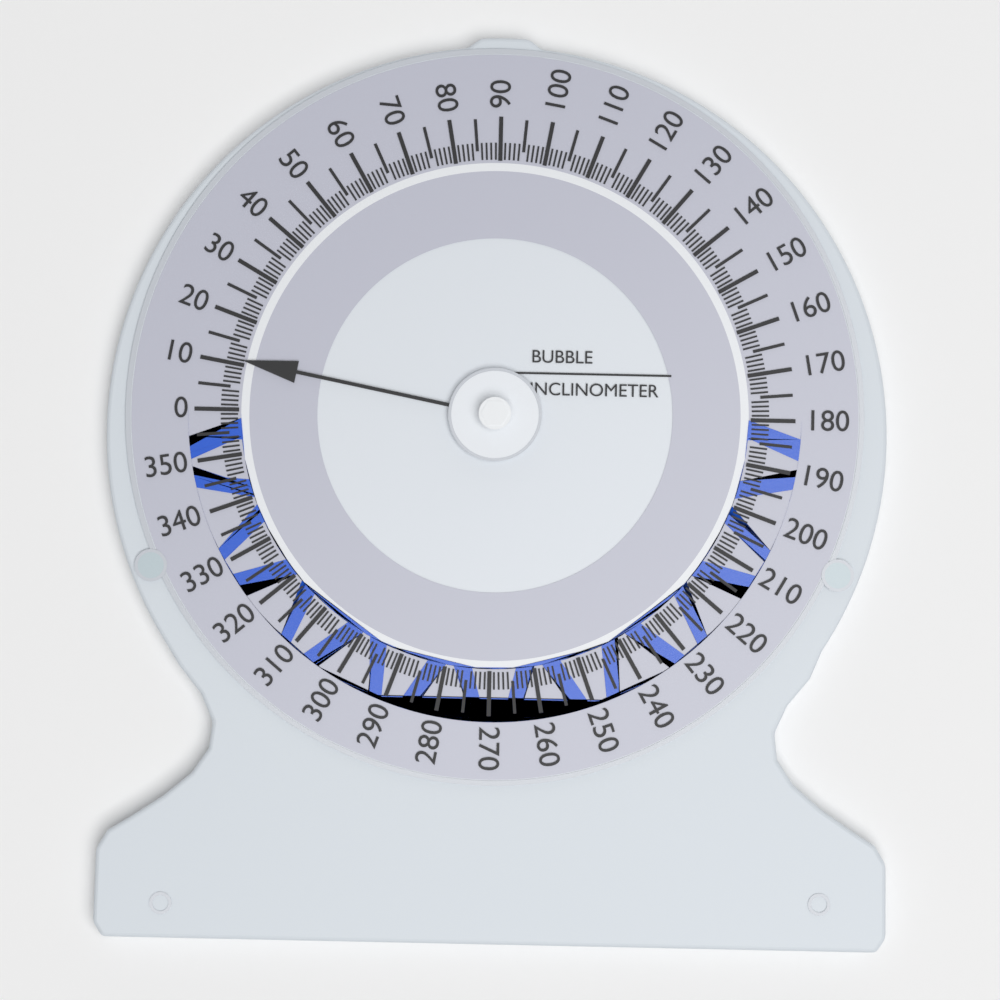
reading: 11 (no unit)
